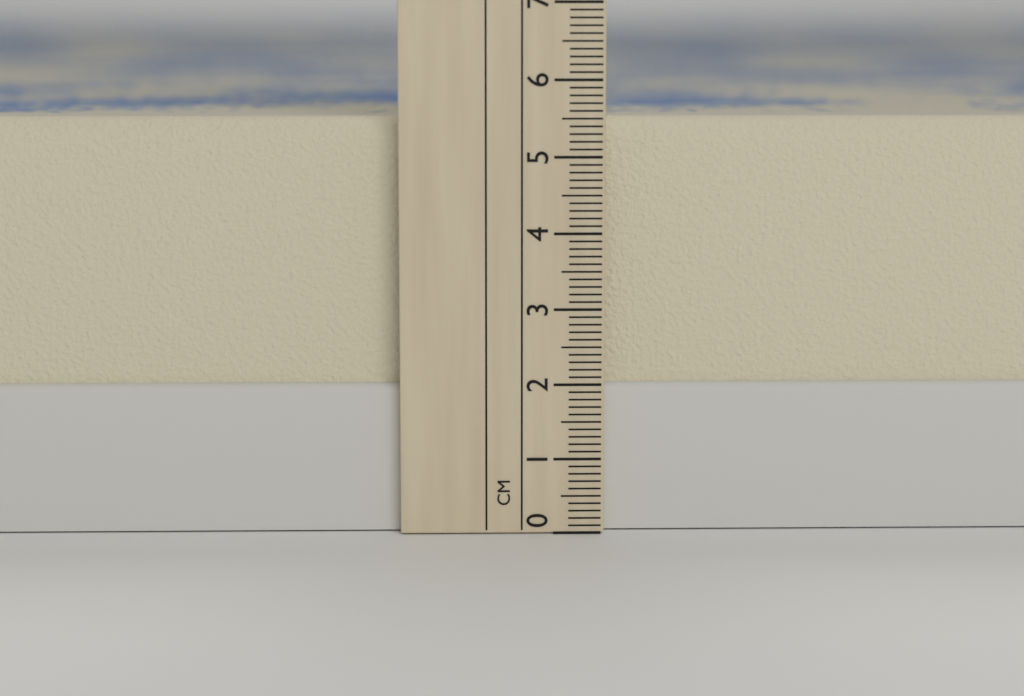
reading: 5.5 cm
